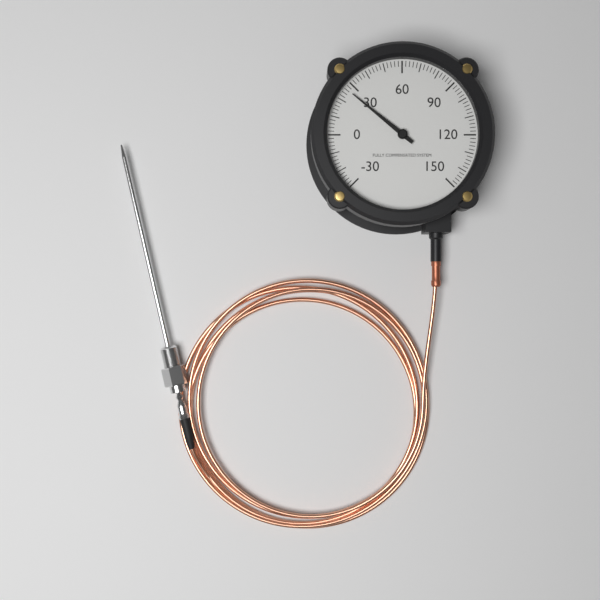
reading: 26 (no unit)
